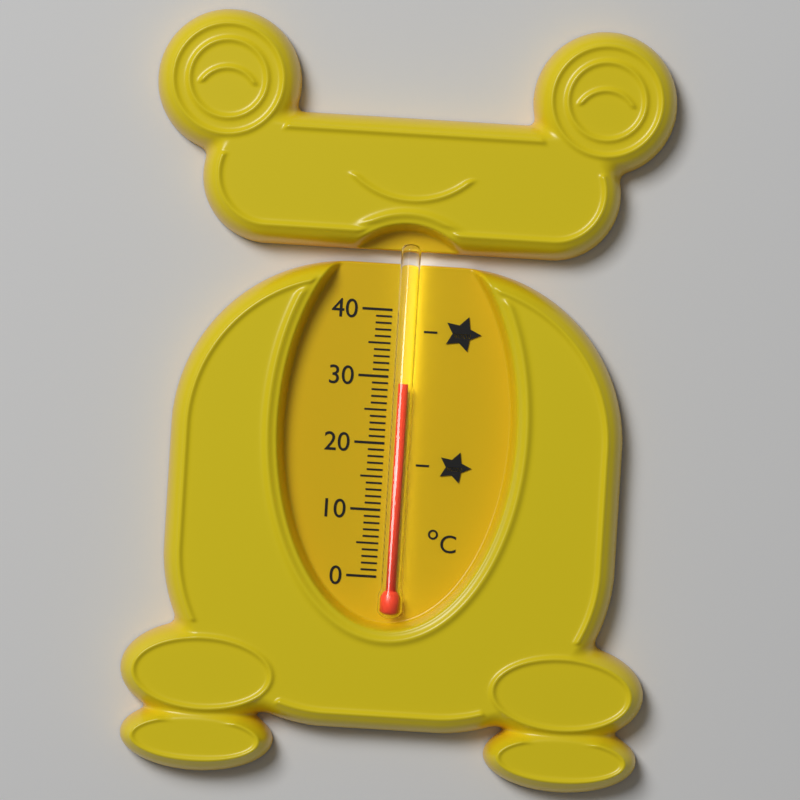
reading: 29 °C
